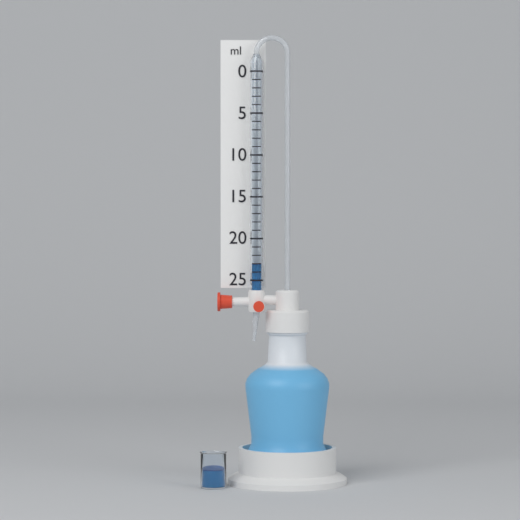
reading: 23 ml
